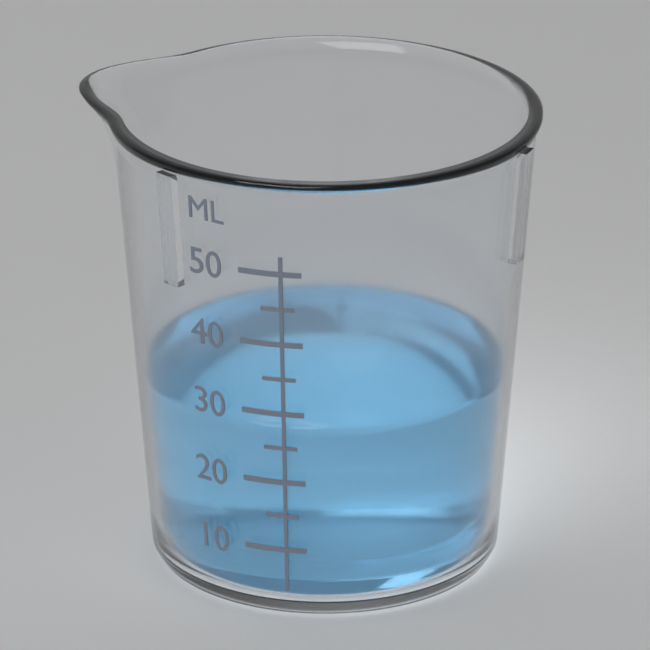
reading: 28 ml
